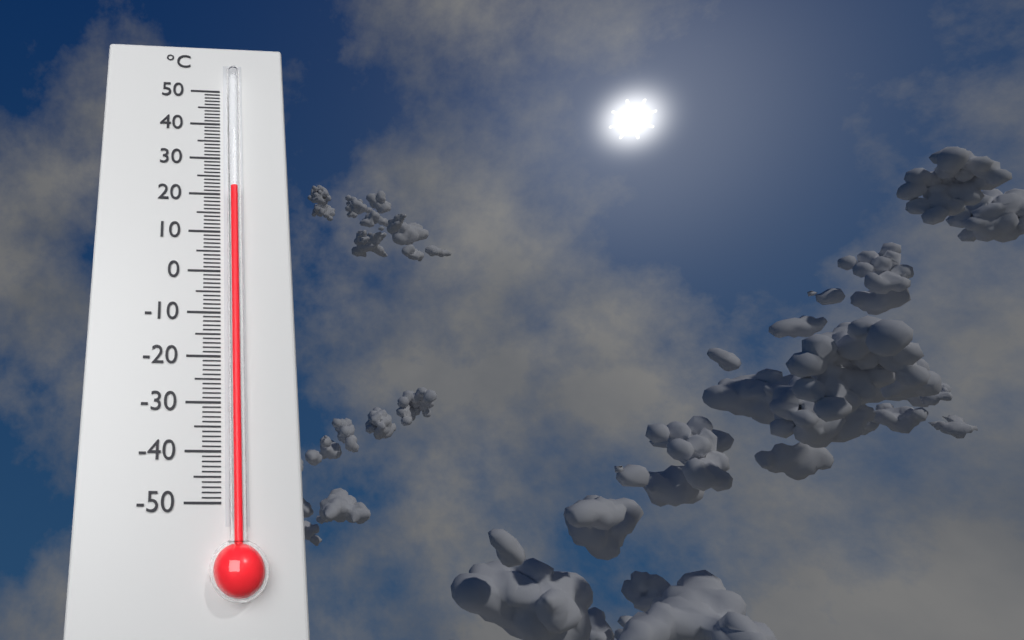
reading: 21 °C
